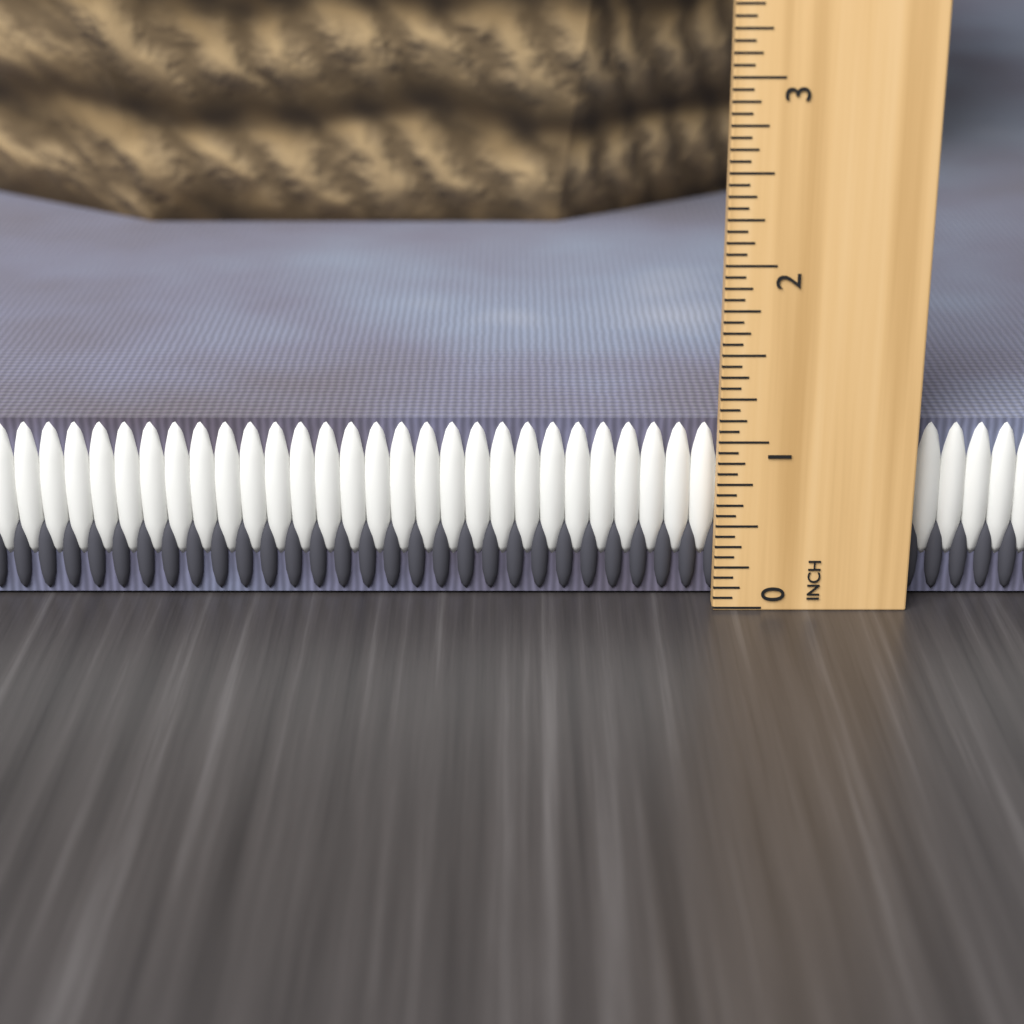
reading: 1.0625 in
